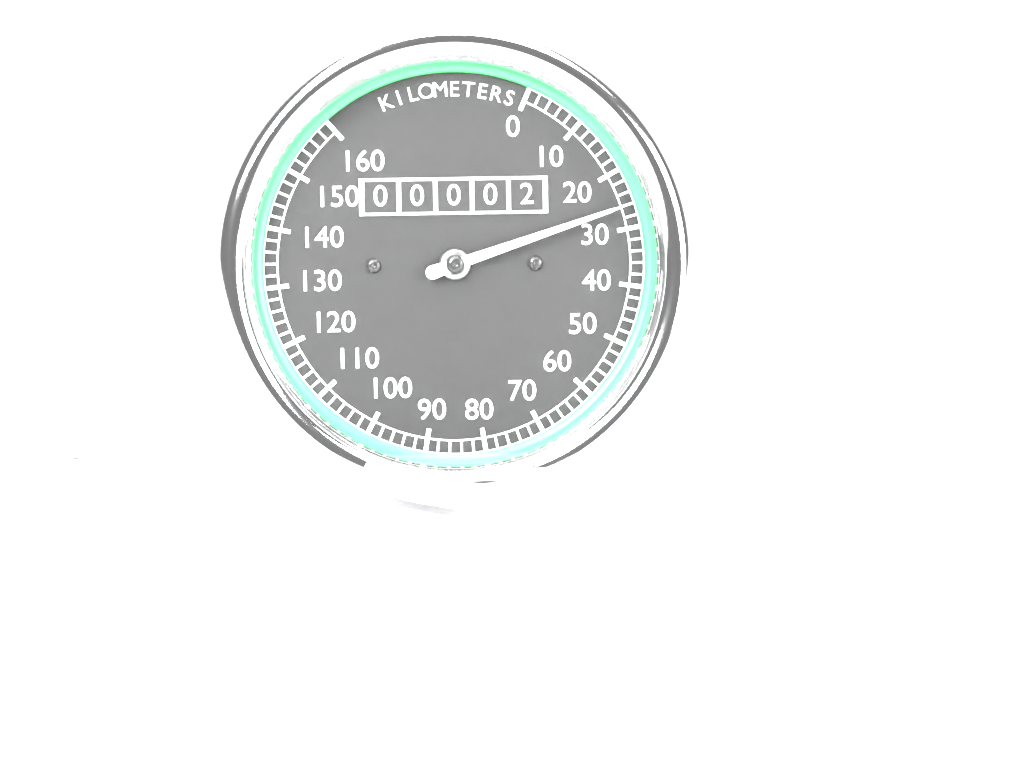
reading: 26 km/h
